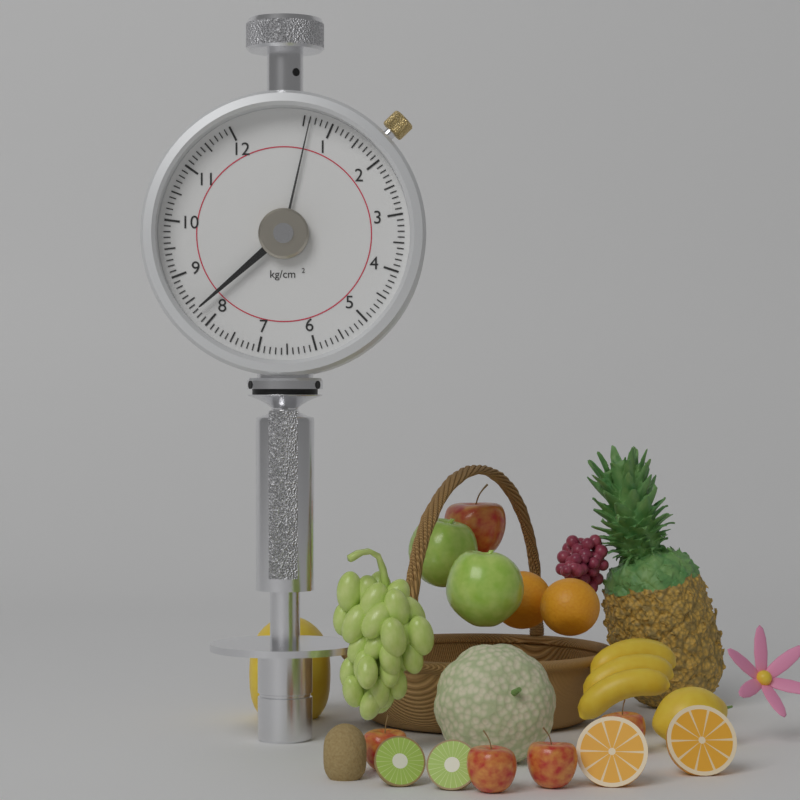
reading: 8.3 kg/cm²
